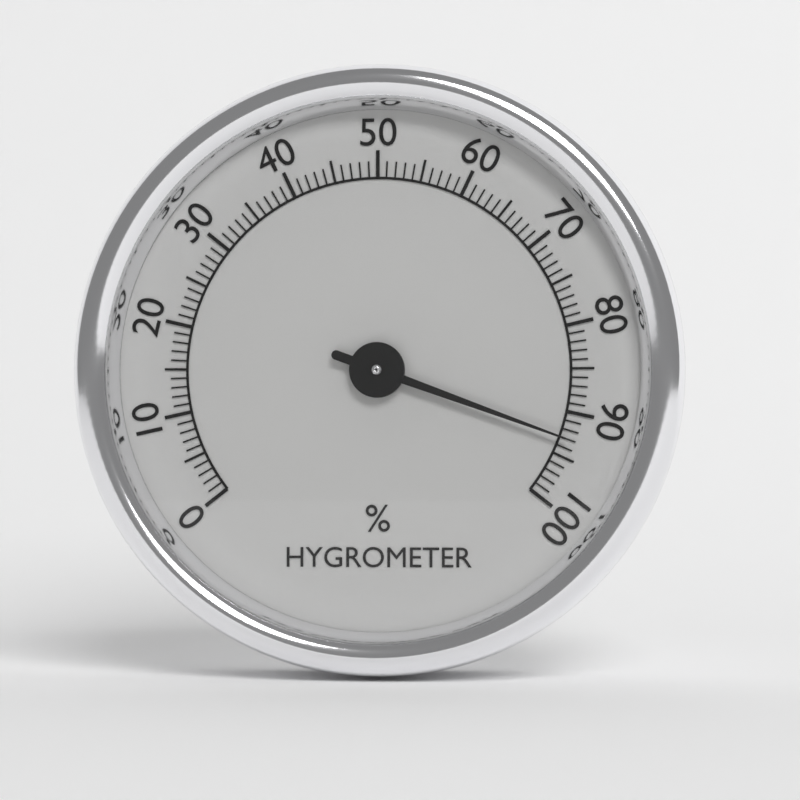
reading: 93 %
